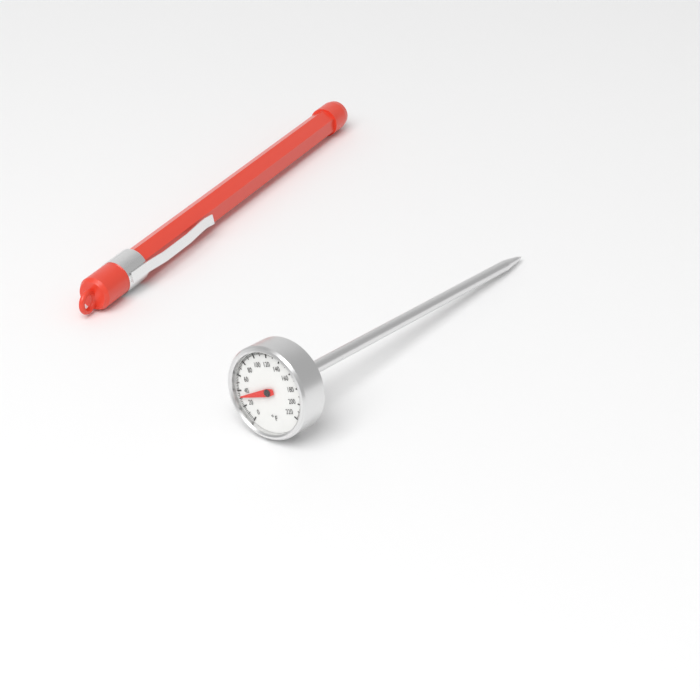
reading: 32 °F
